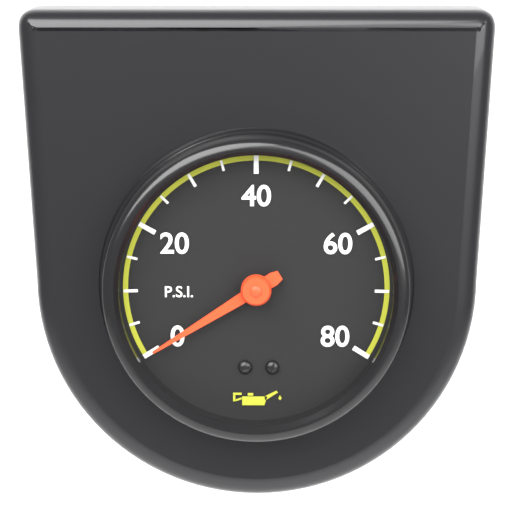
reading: 0 psi
